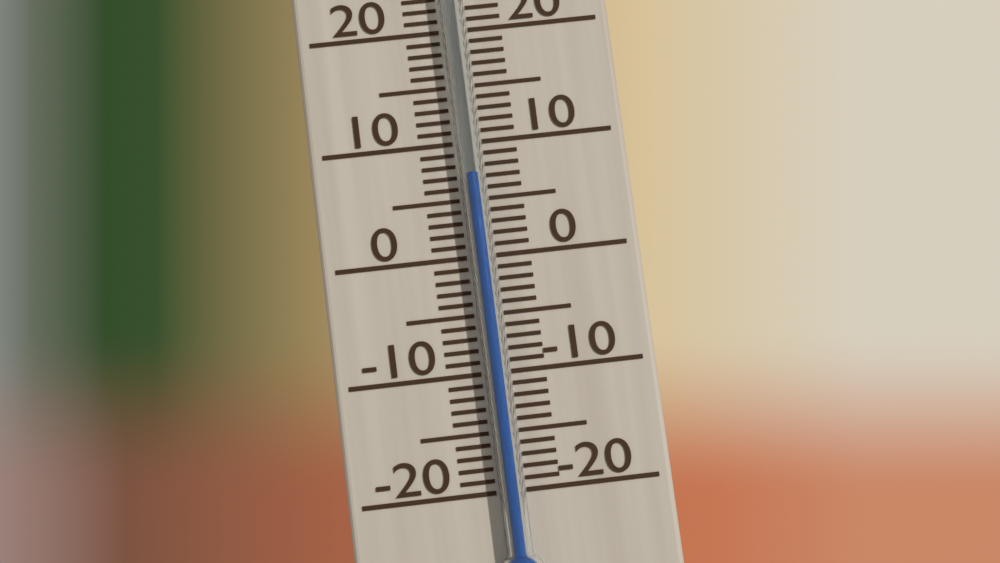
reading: 7 °C
